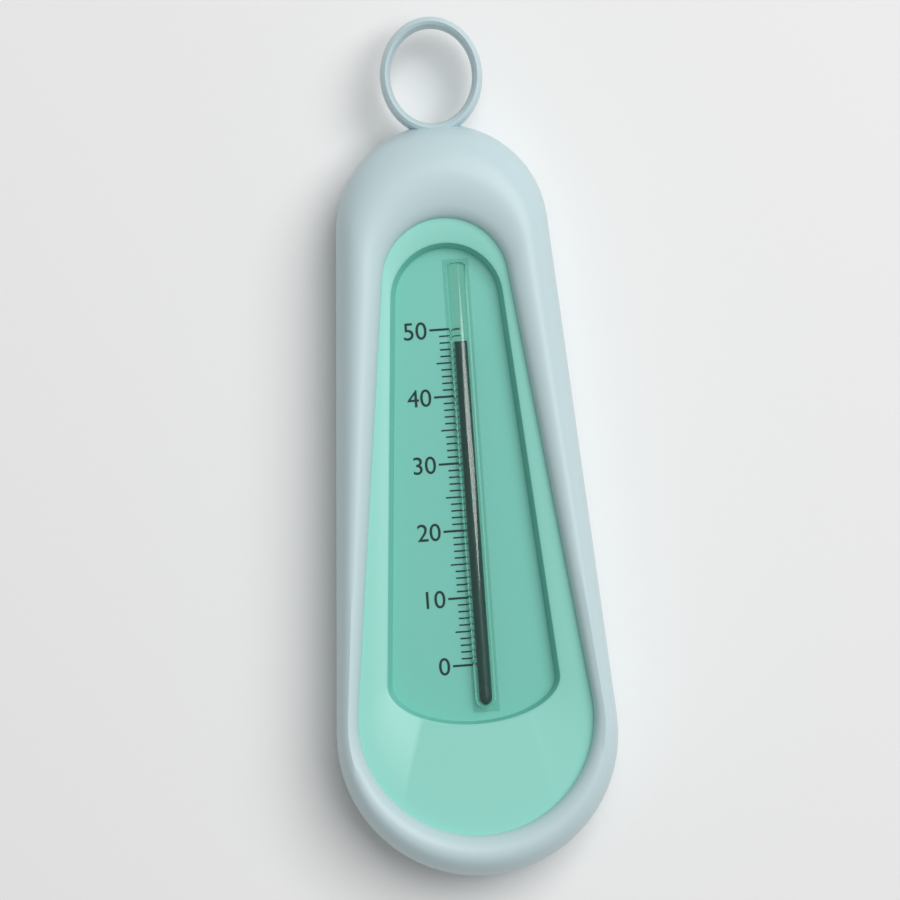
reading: 48 (no unit)
